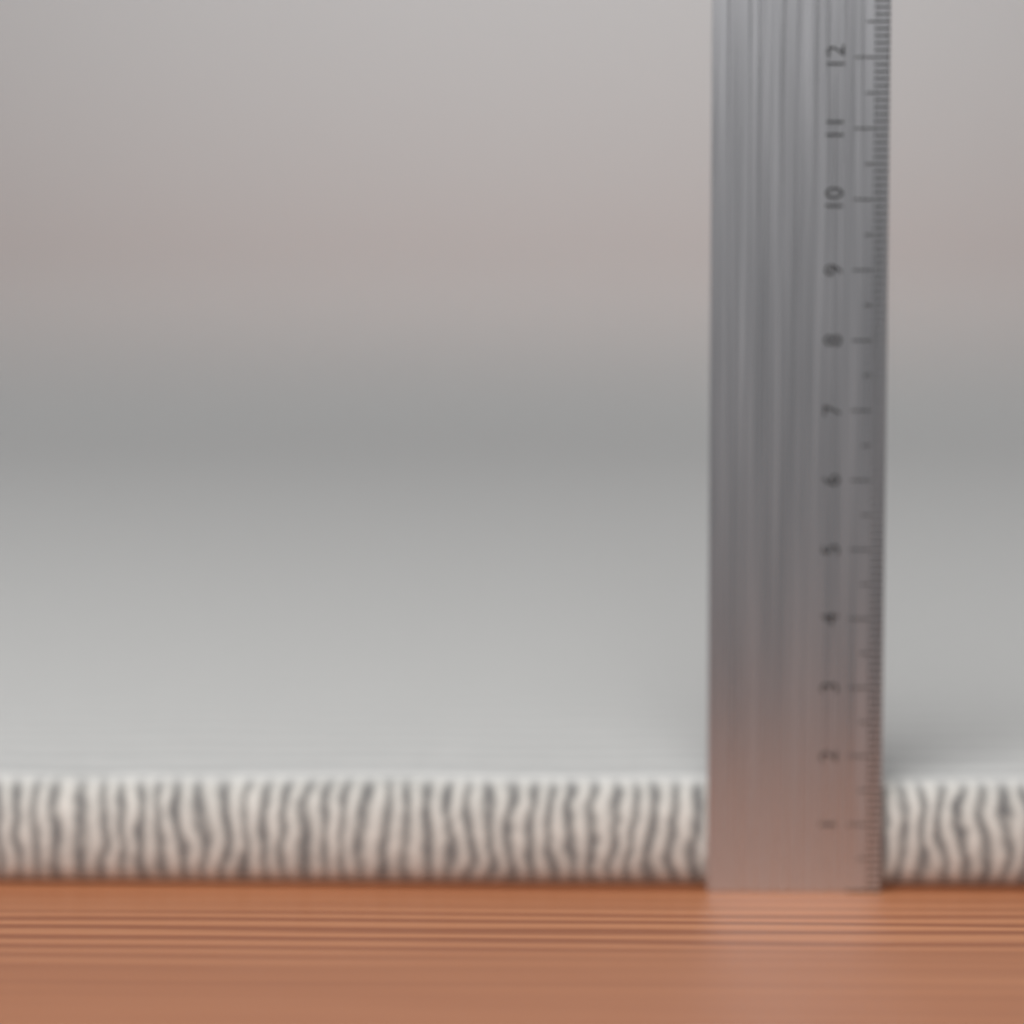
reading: 1.6 cm
